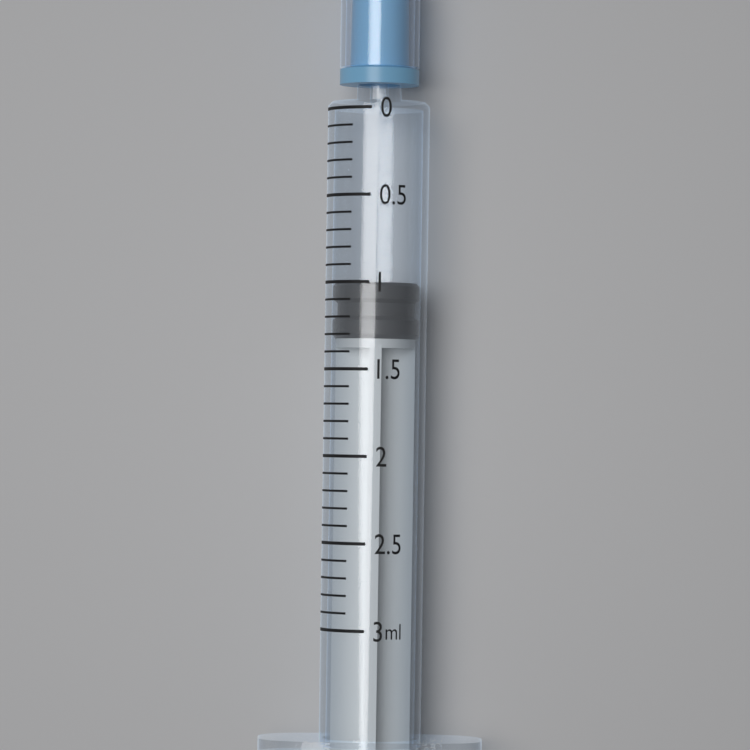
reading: 1.0 ml
